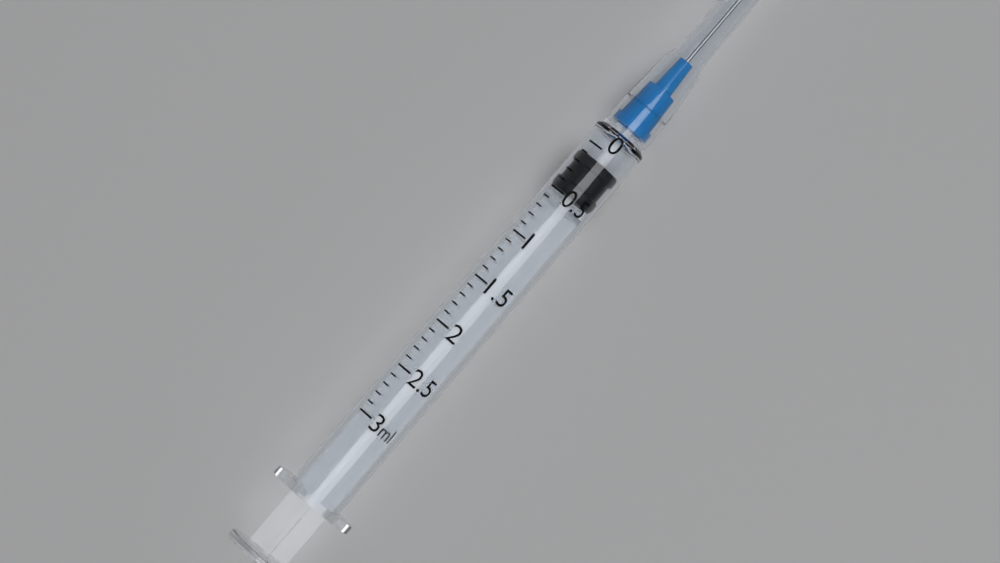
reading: 0.1 ml
